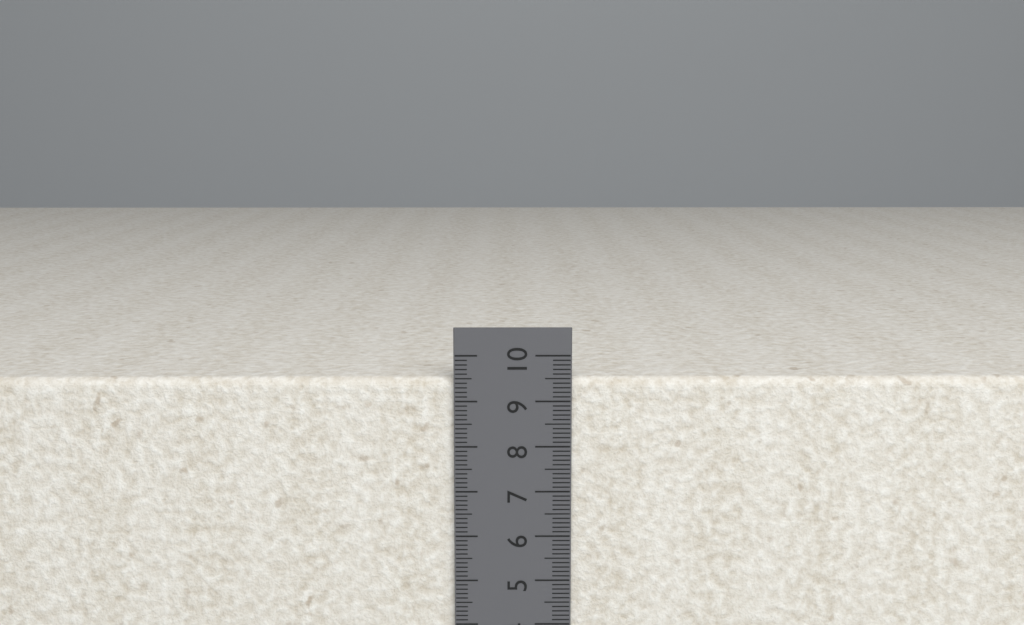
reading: 9.5 cm
